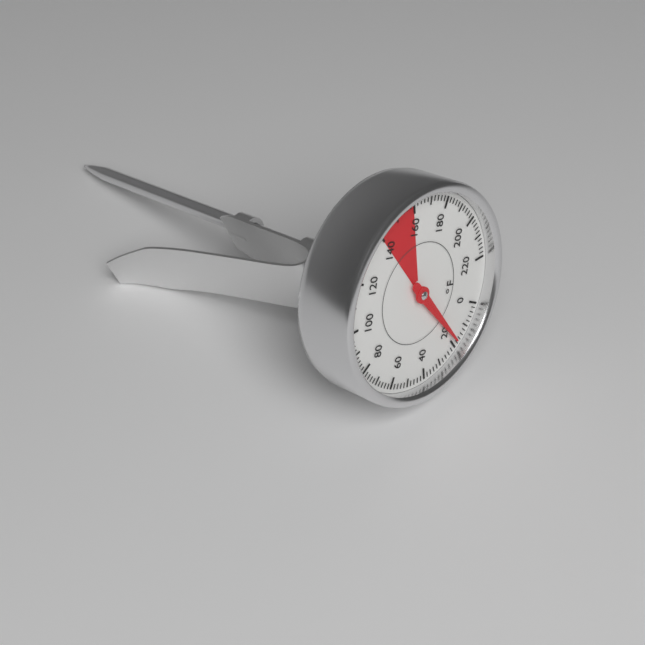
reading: 18 °F
